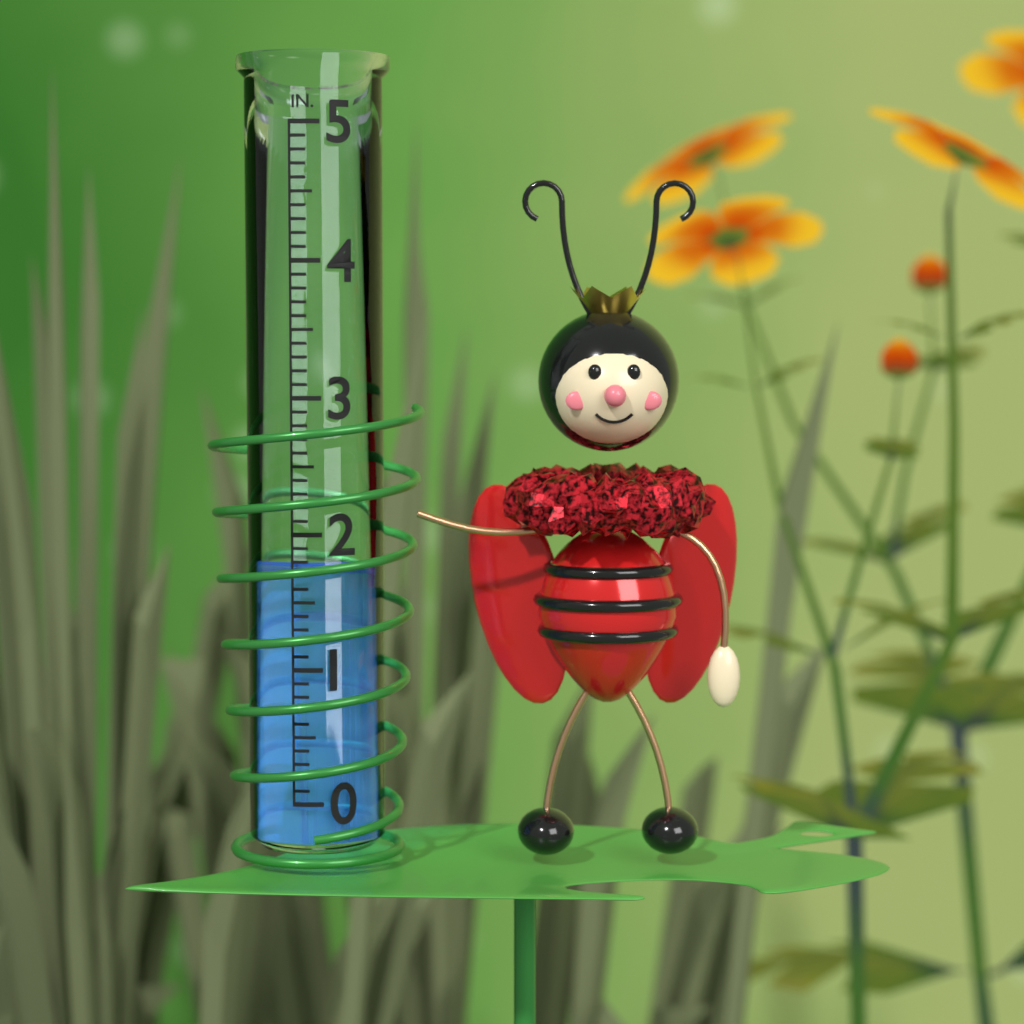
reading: 1.8 in
